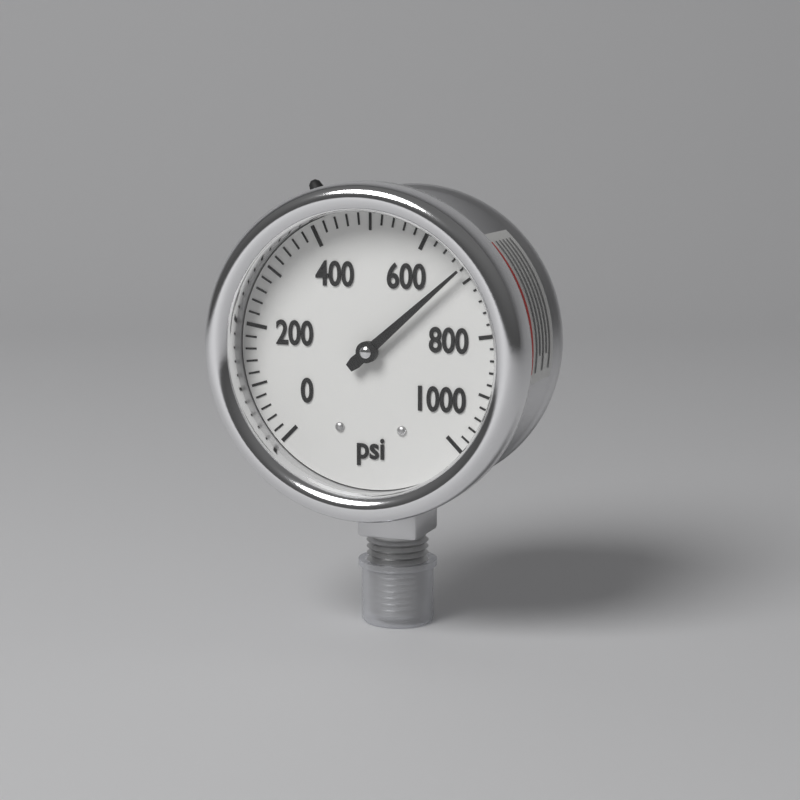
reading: 680 psi
